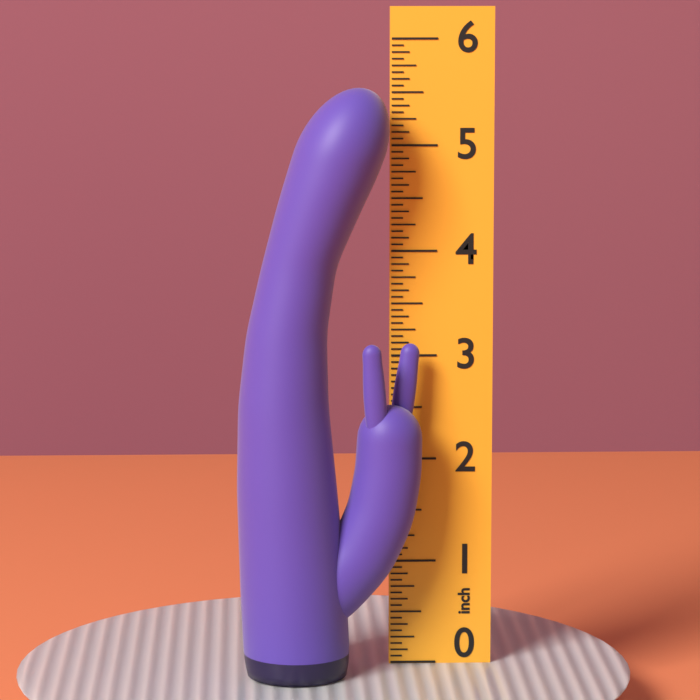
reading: 5.5625 inch
